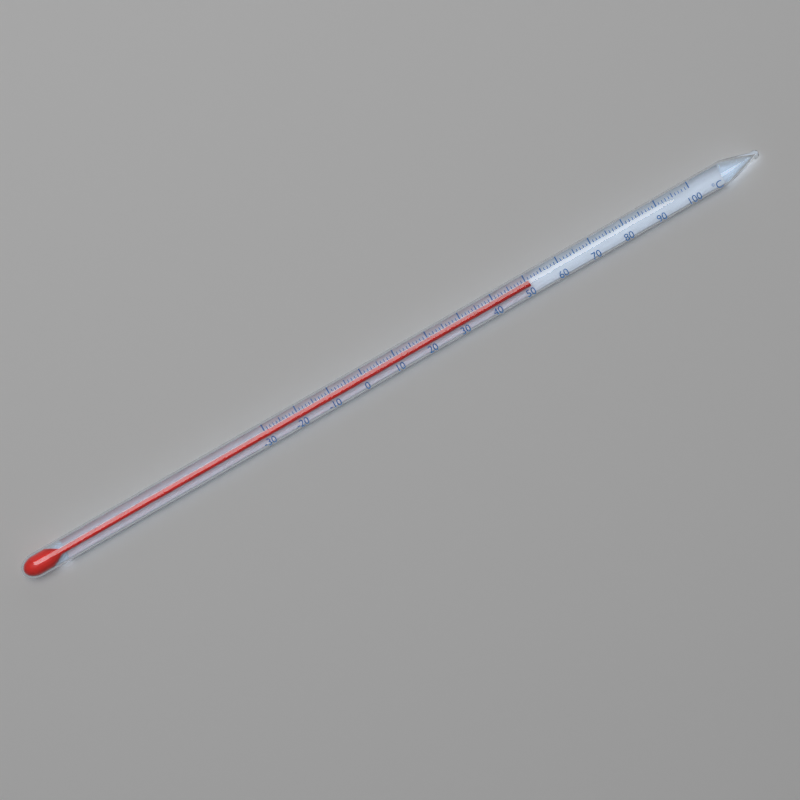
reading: 51 °C
